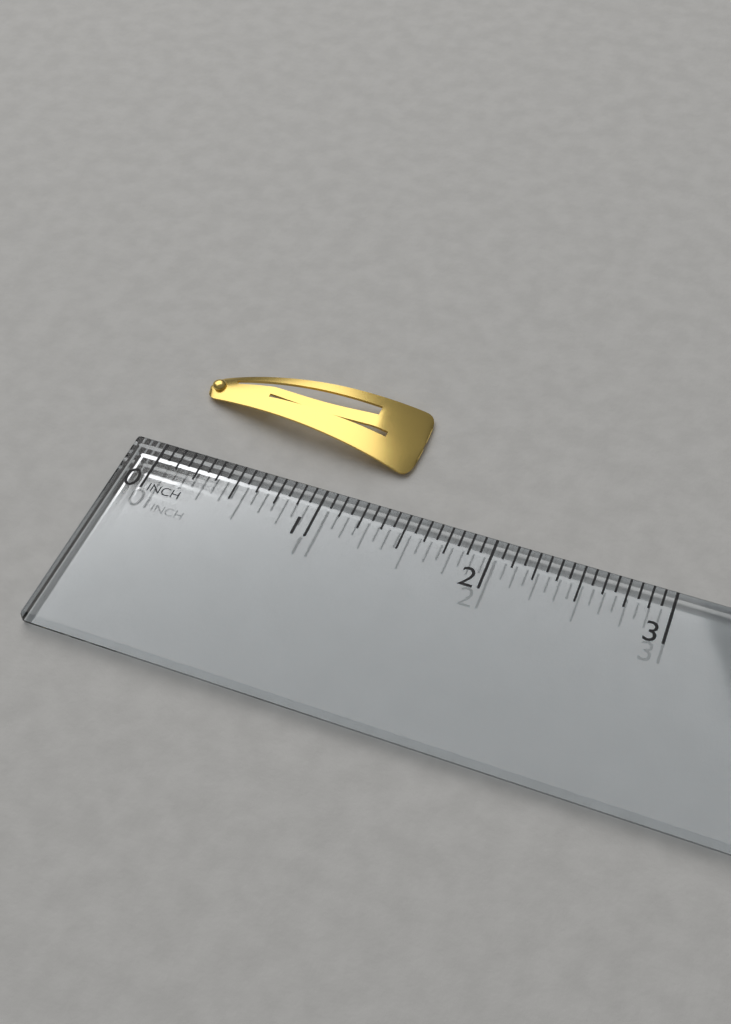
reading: 1.3750 in
